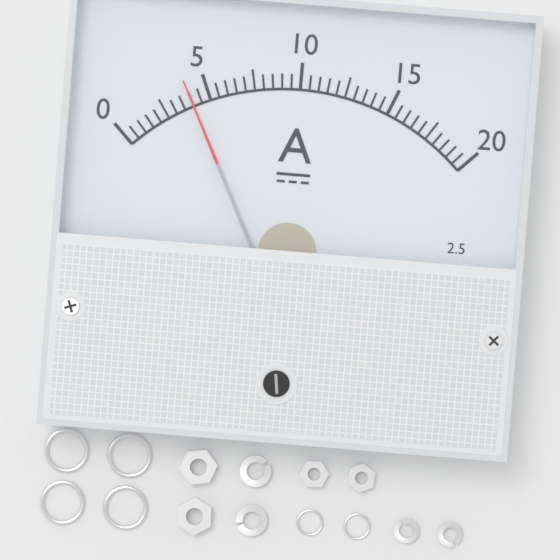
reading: 4.0 A
